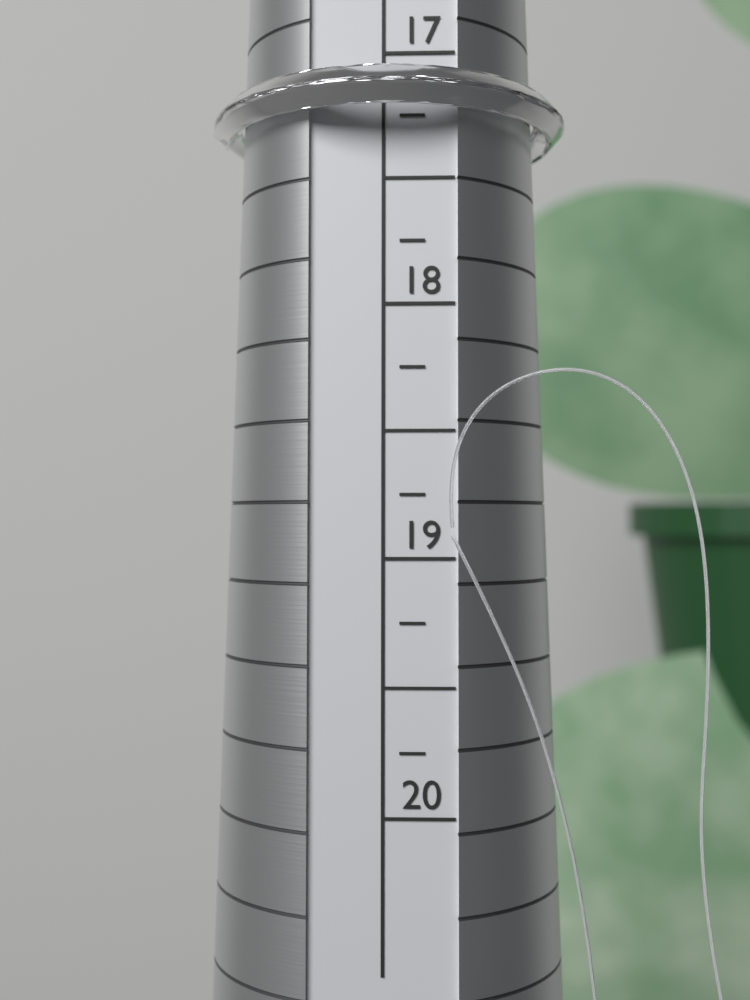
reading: 17.25 (no unit)
